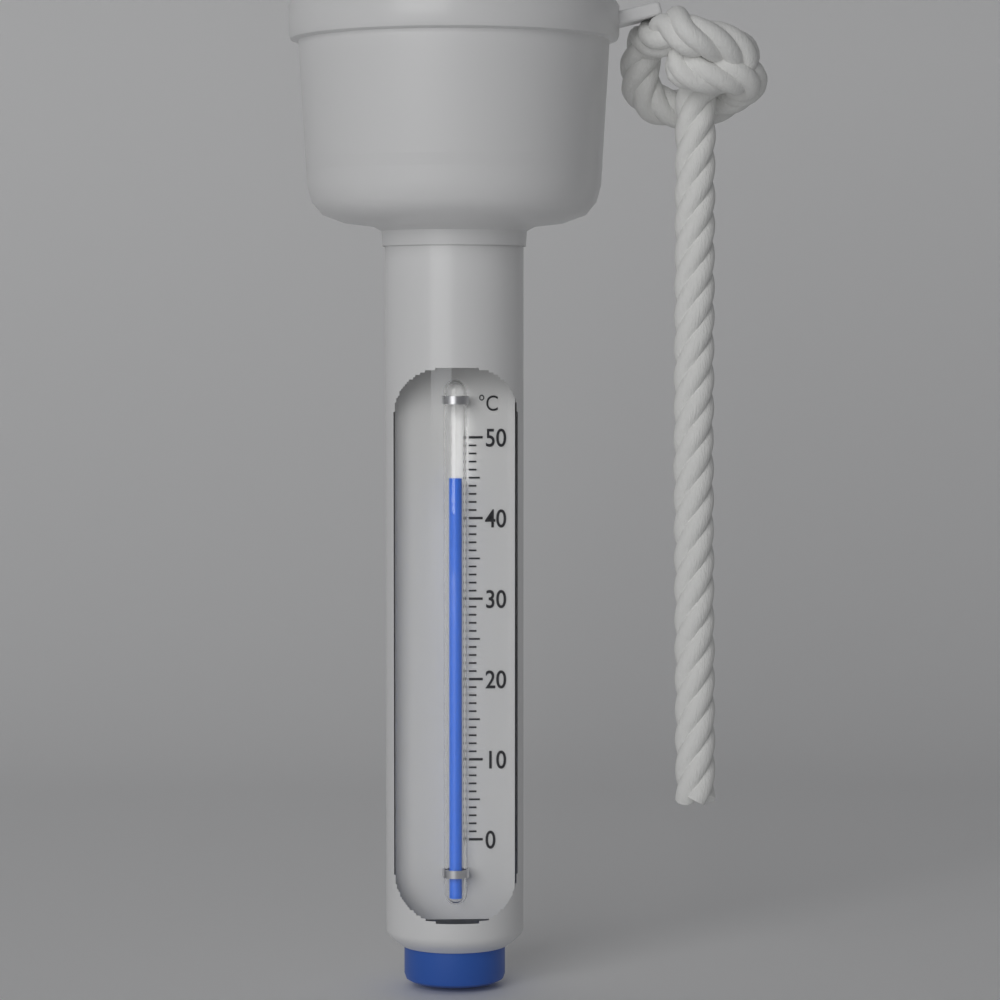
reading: 45 °C
